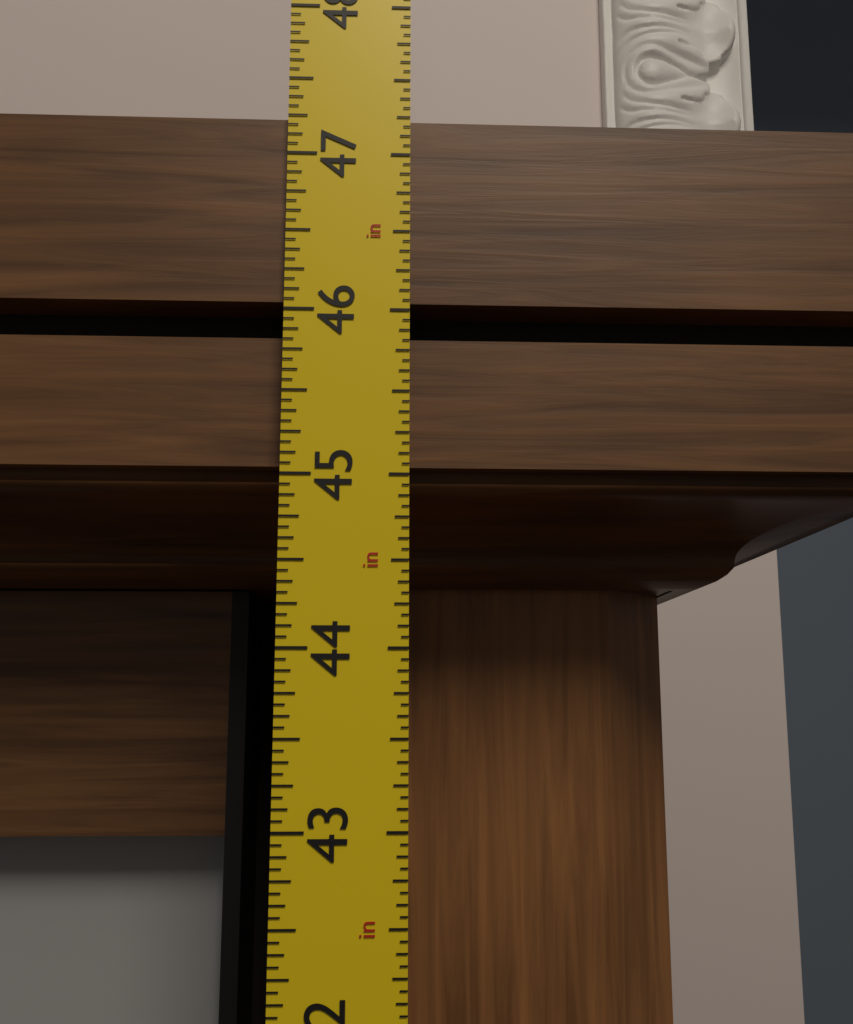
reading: 47.2500 in
